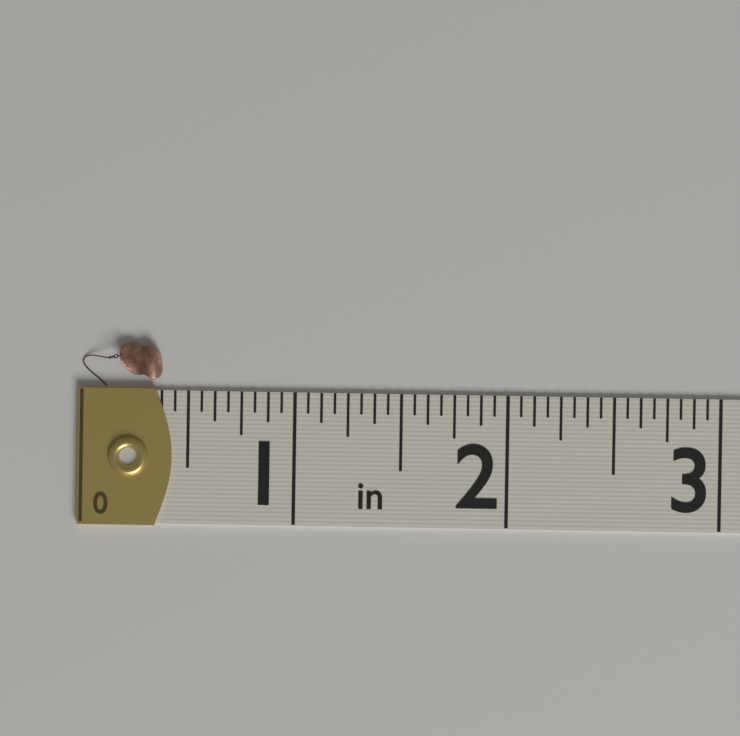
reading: 0.3750 in
